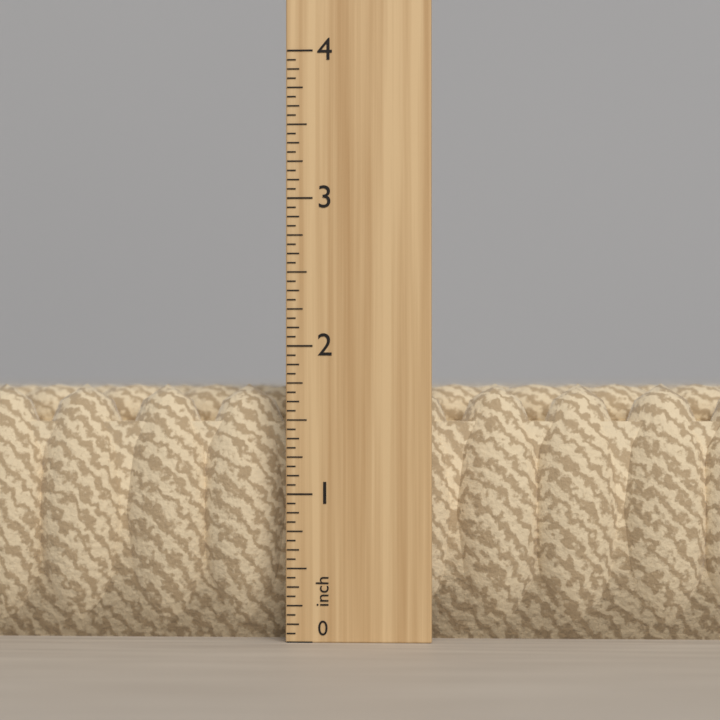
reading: 1.7500 in
